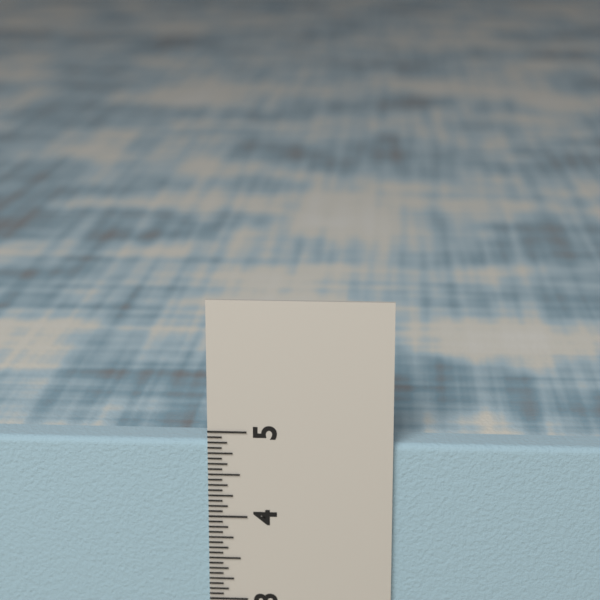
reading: 4.8750 in
